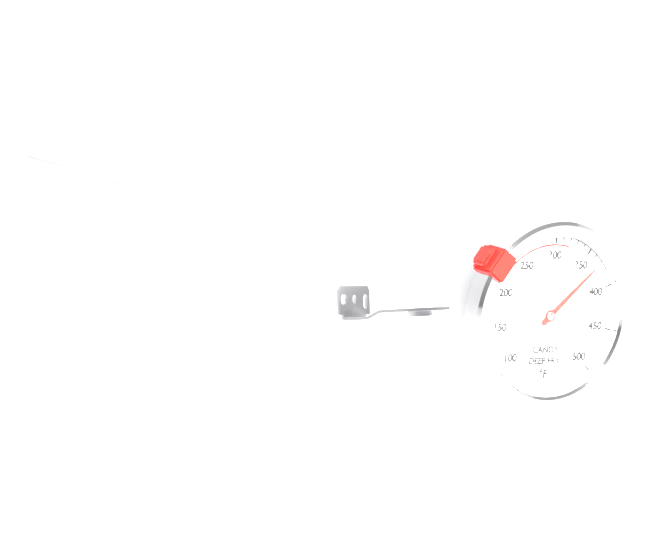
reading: 370 °F
